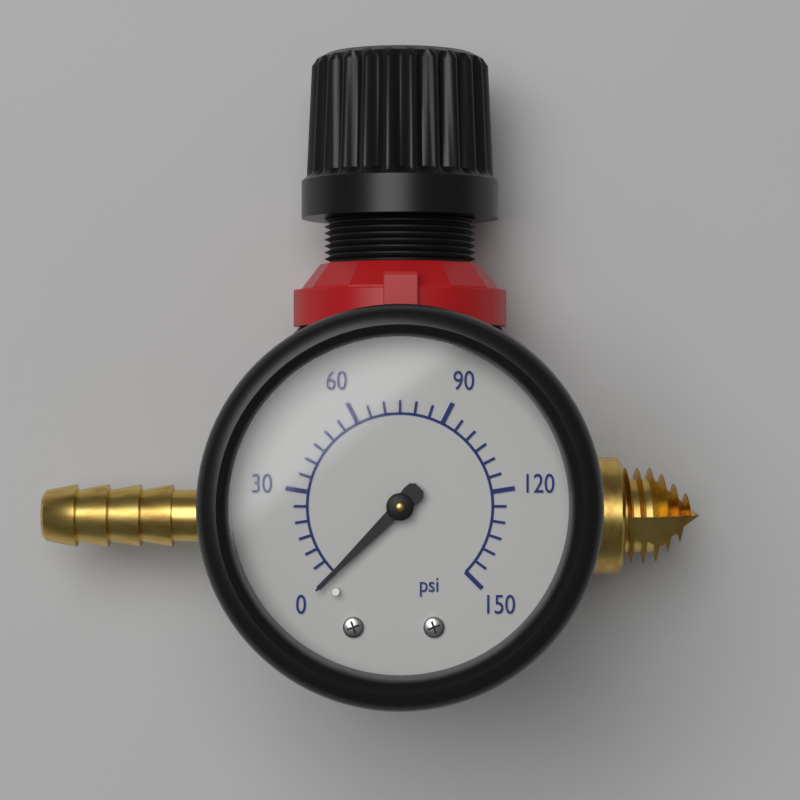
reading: 0 psi
